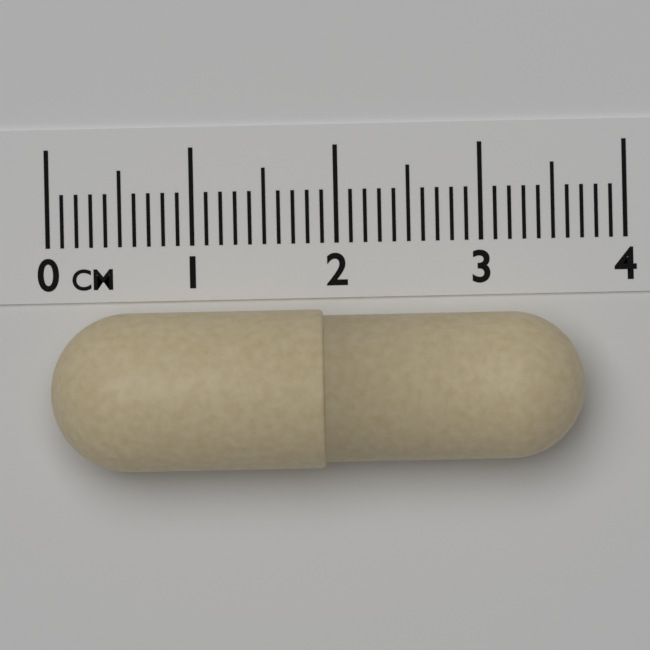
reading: 3.7 cm
